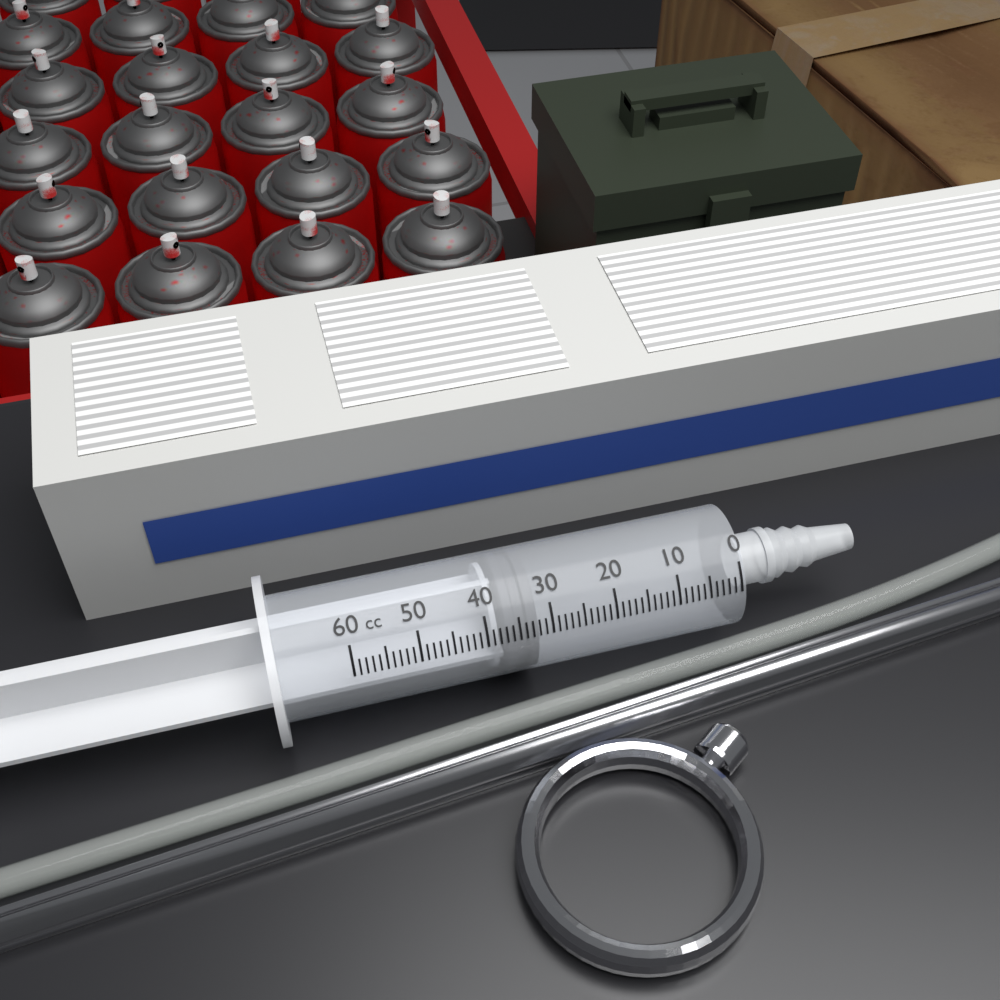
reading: 32 cc
